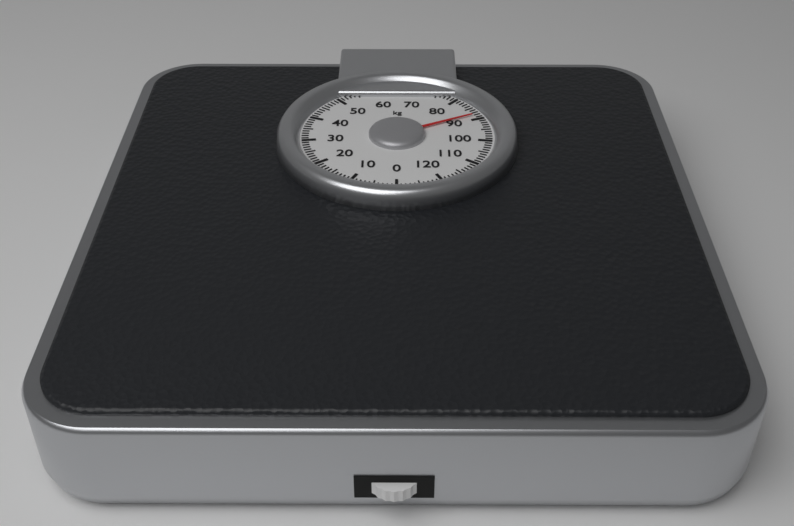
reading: 88 kg
